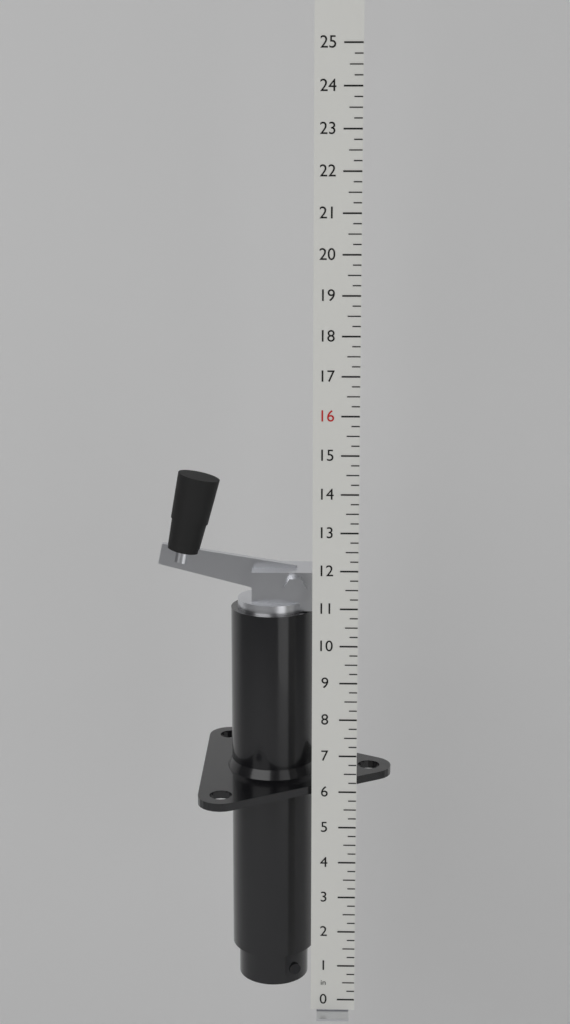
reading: 14.25 in
